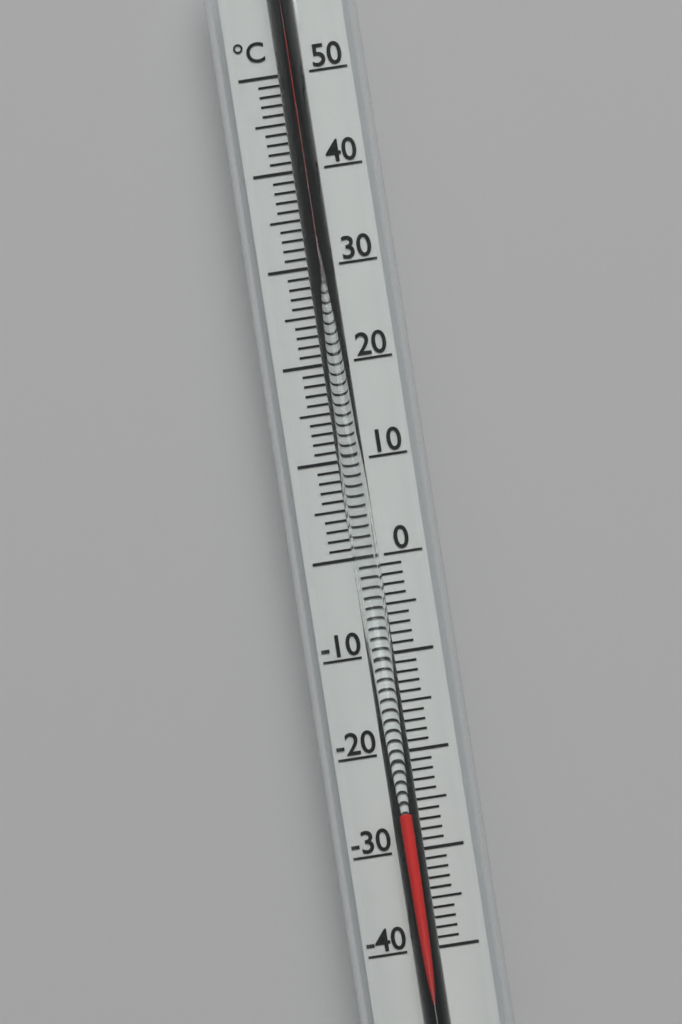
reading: -26 °C
